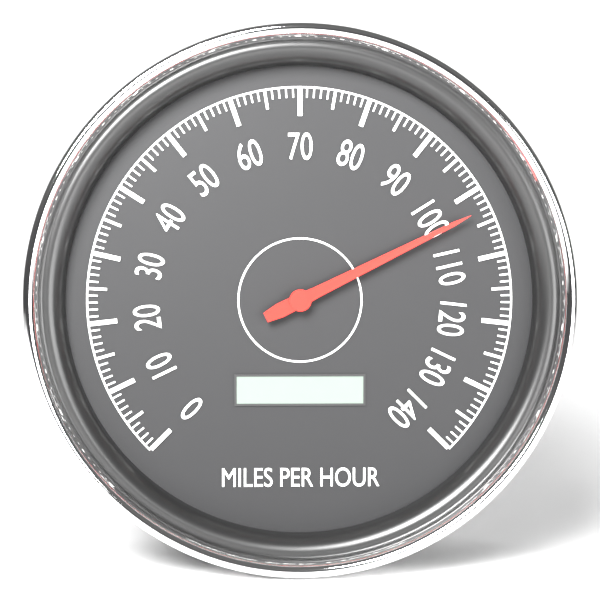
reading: 103 mph
